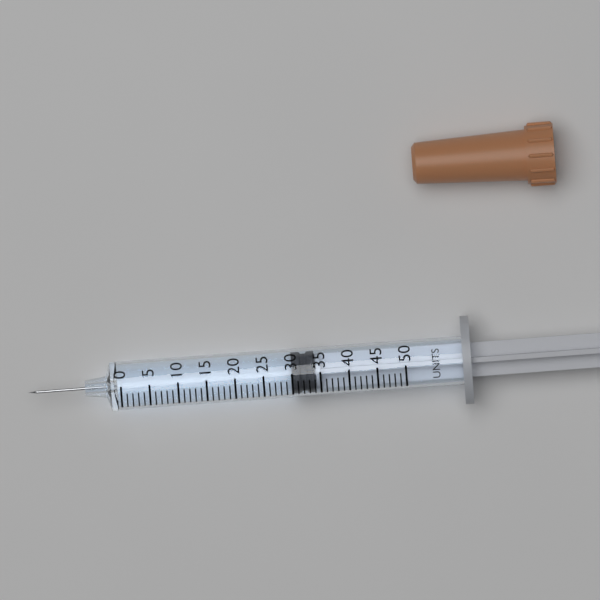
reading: 30 units
